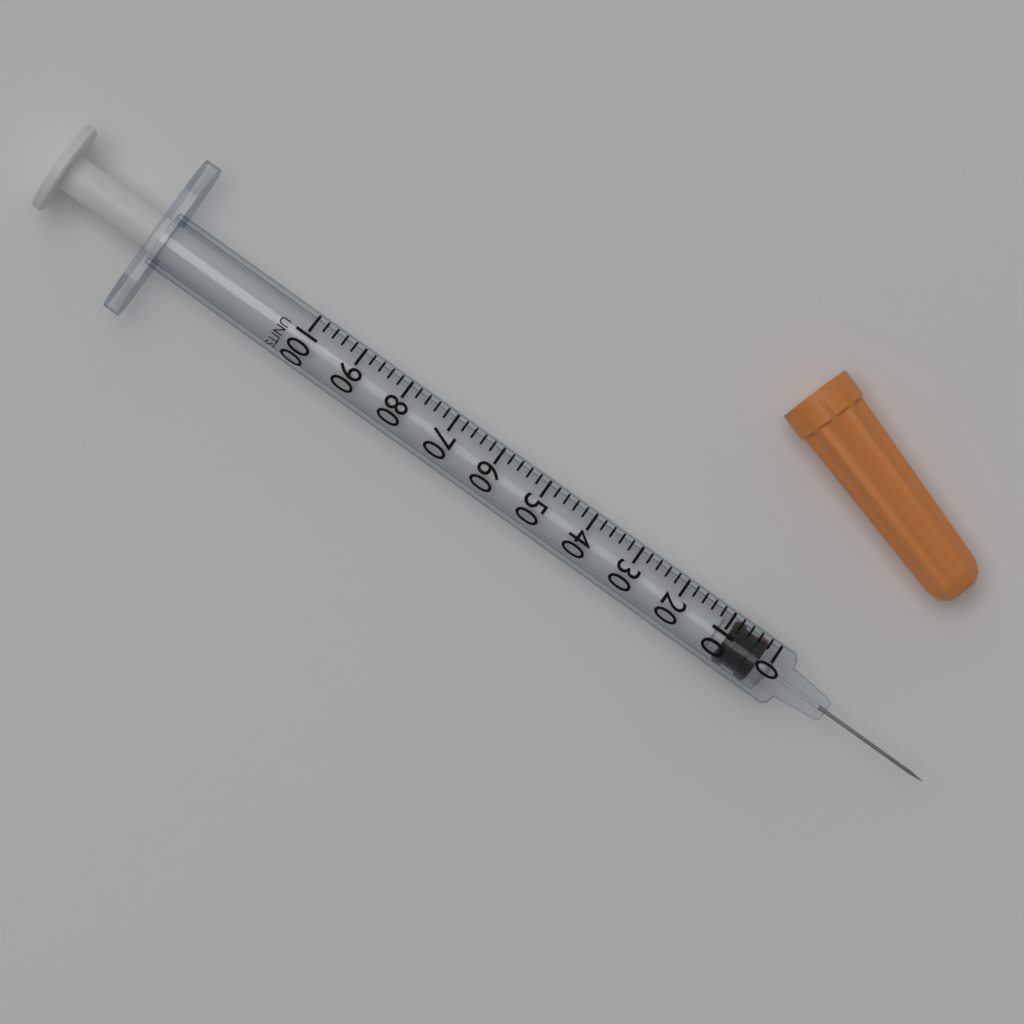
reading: 2 units
